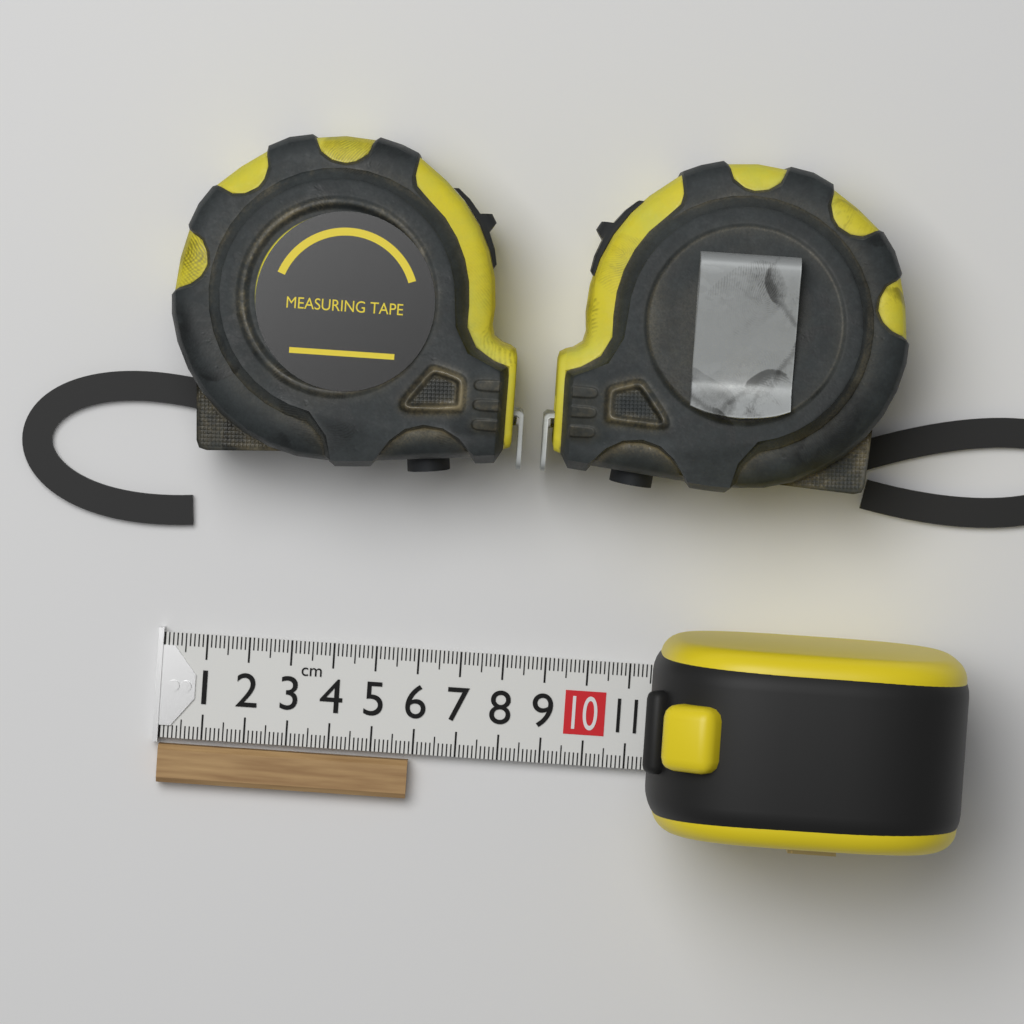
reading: 5.9 cm
